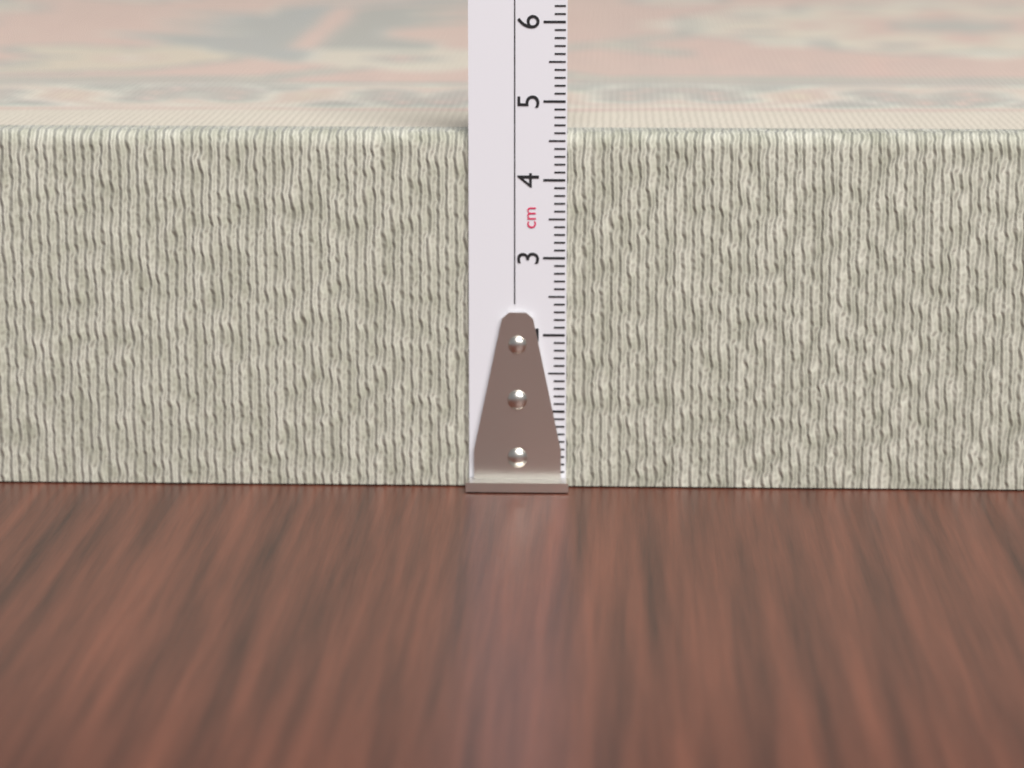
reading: 4.6 cm
